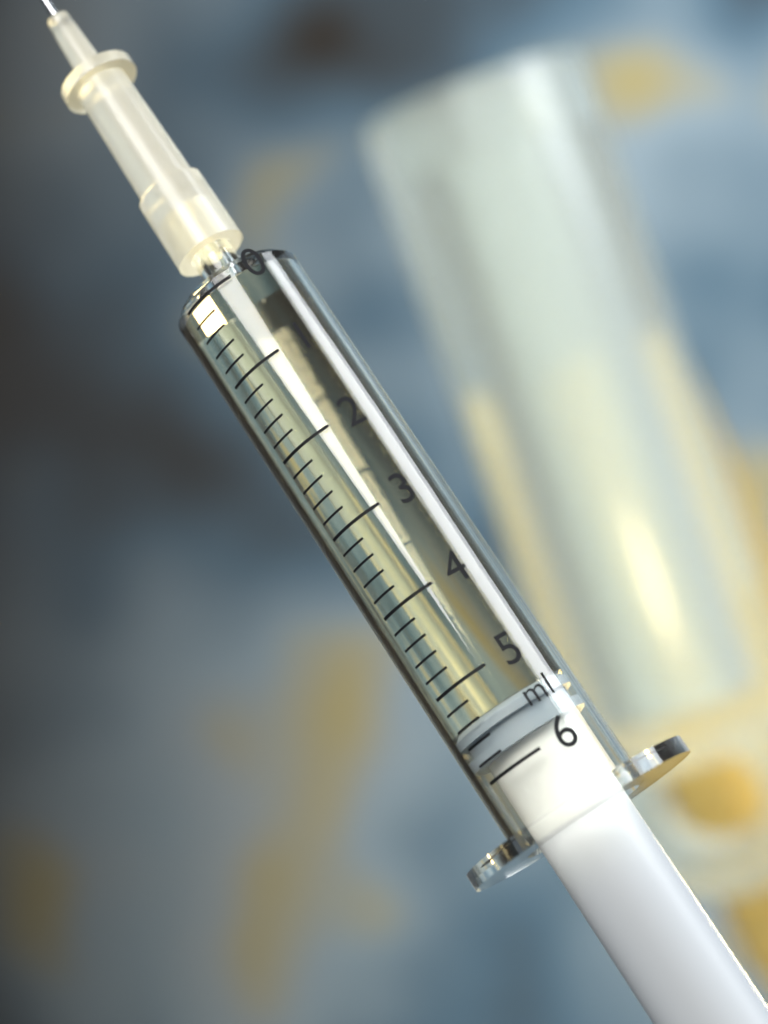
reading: 5.4 ml
